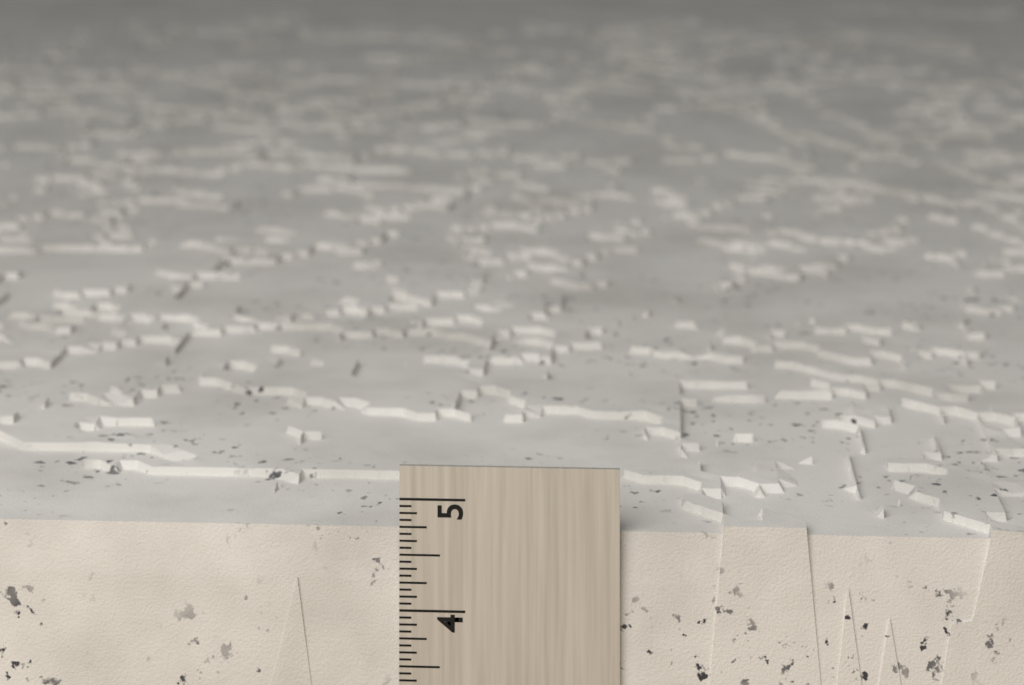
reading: 4.8125 in
